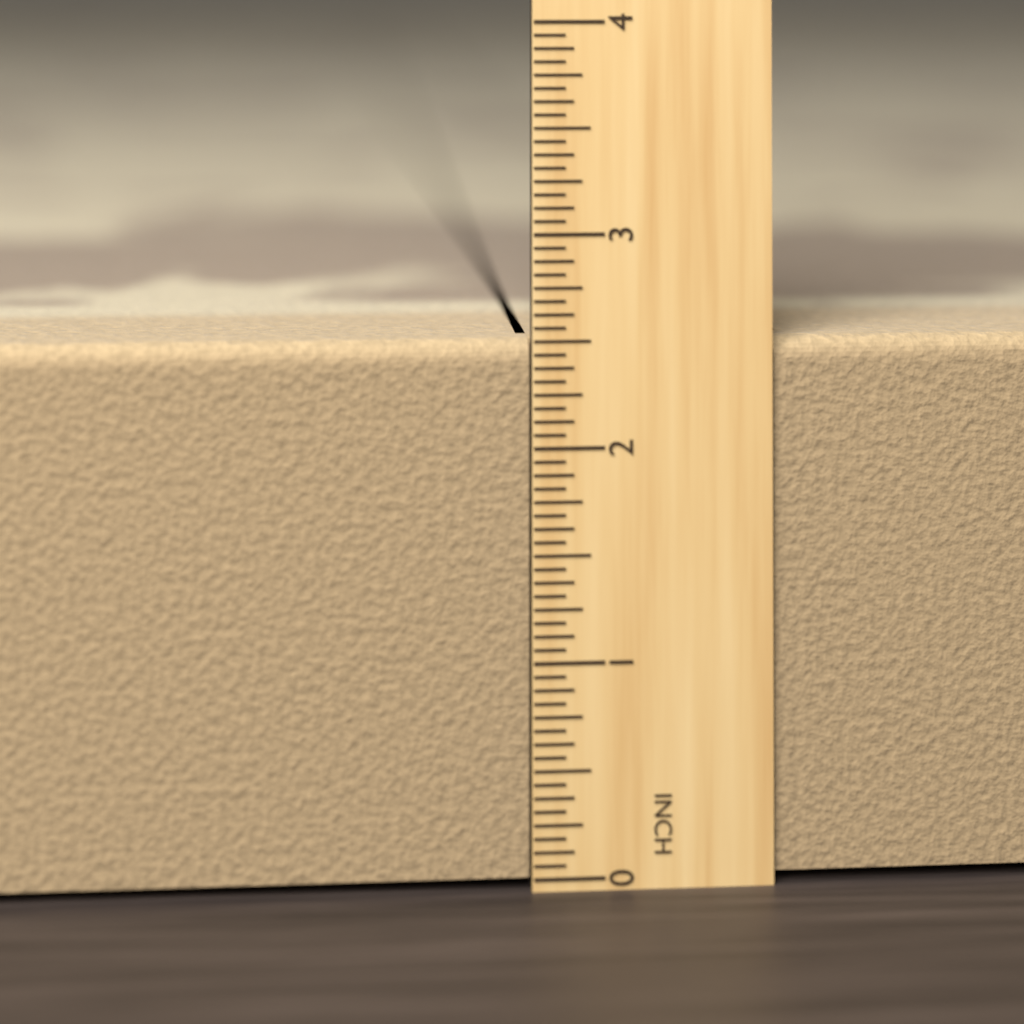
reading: 2.5000 in
